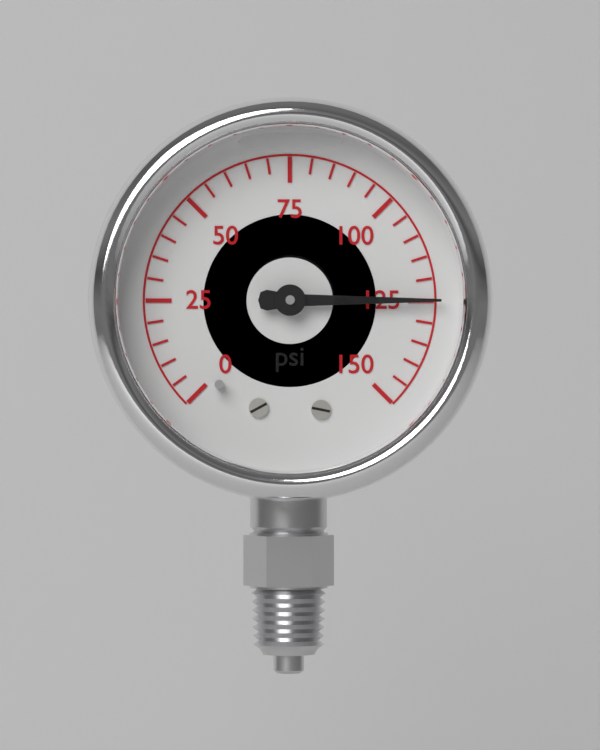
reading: 125 psi
